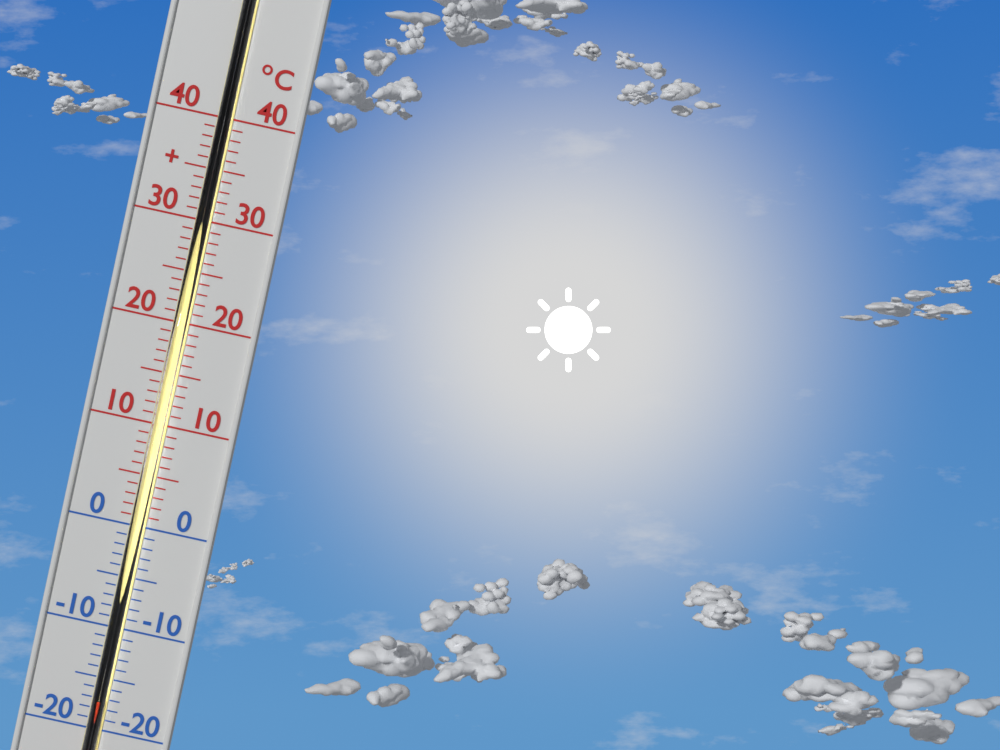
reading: -17 °C
